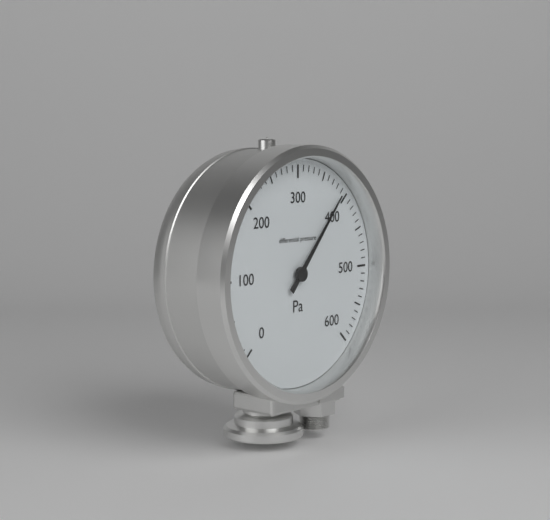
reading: 390 Pa
